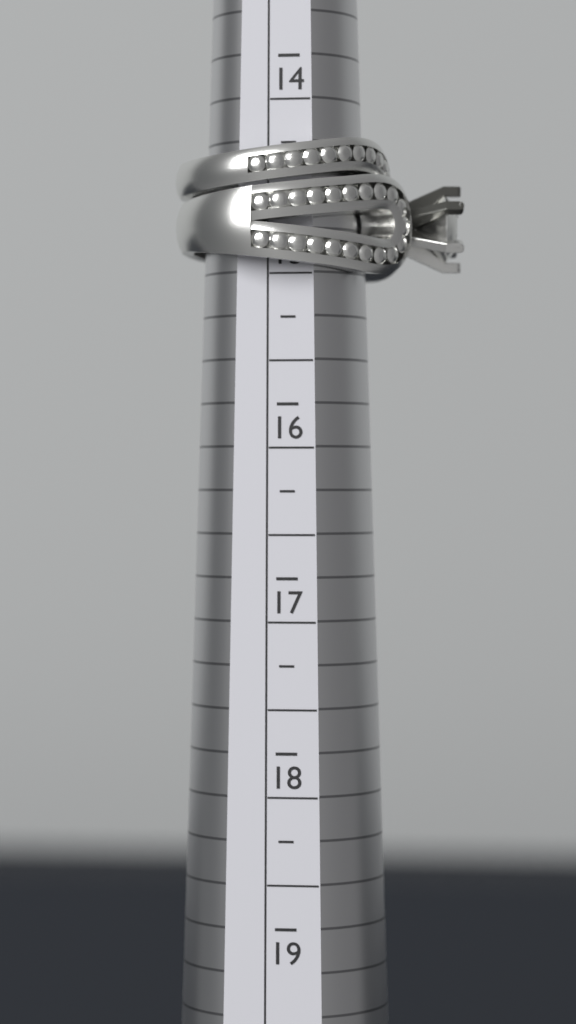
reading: 15.25 (no unit)
